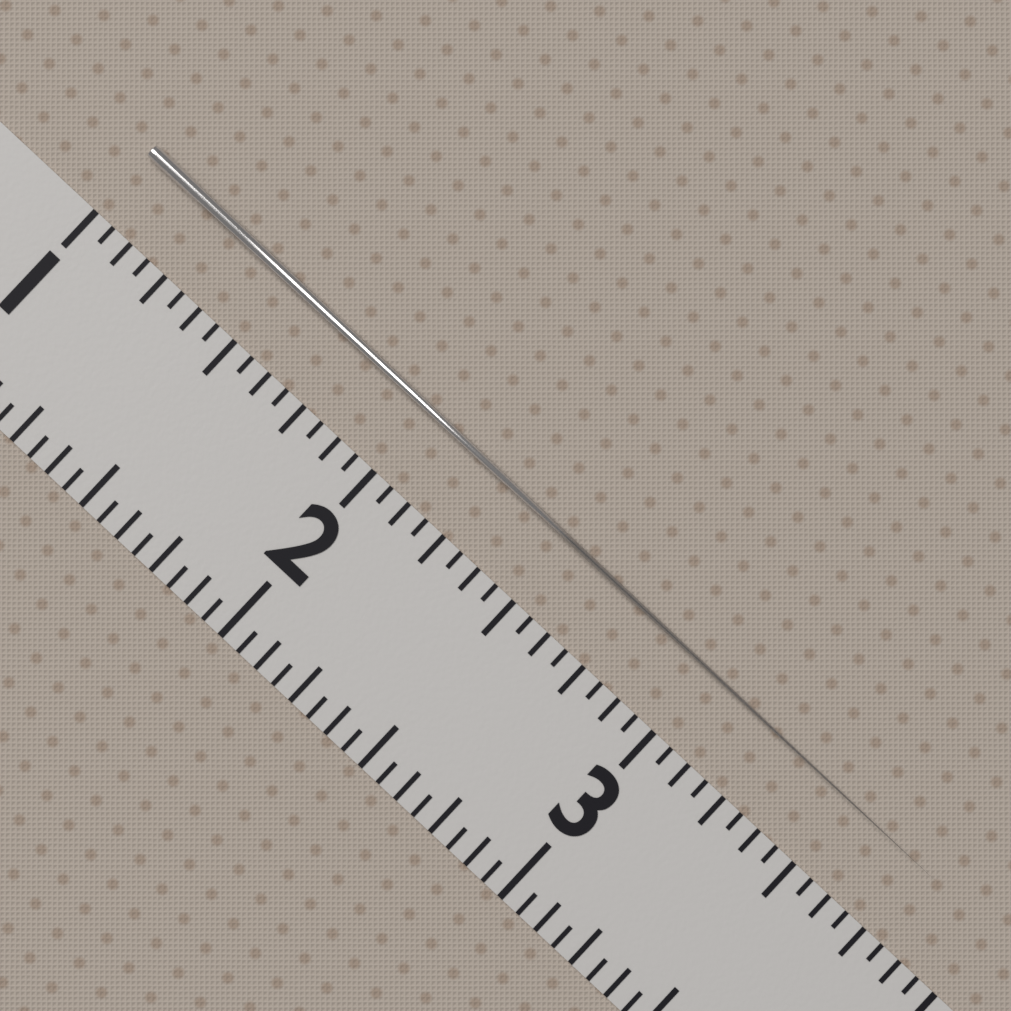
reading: 3.8125 in
